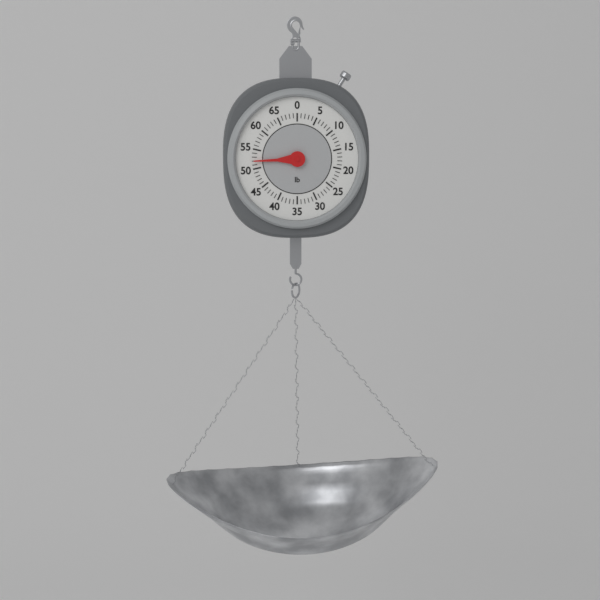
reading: 52 lb
